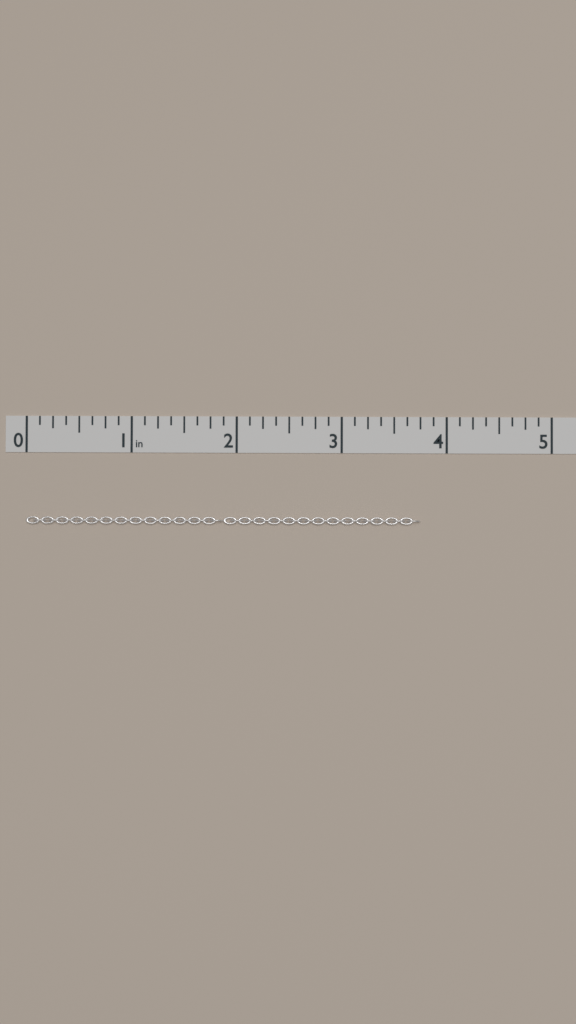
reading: 3.750 in
